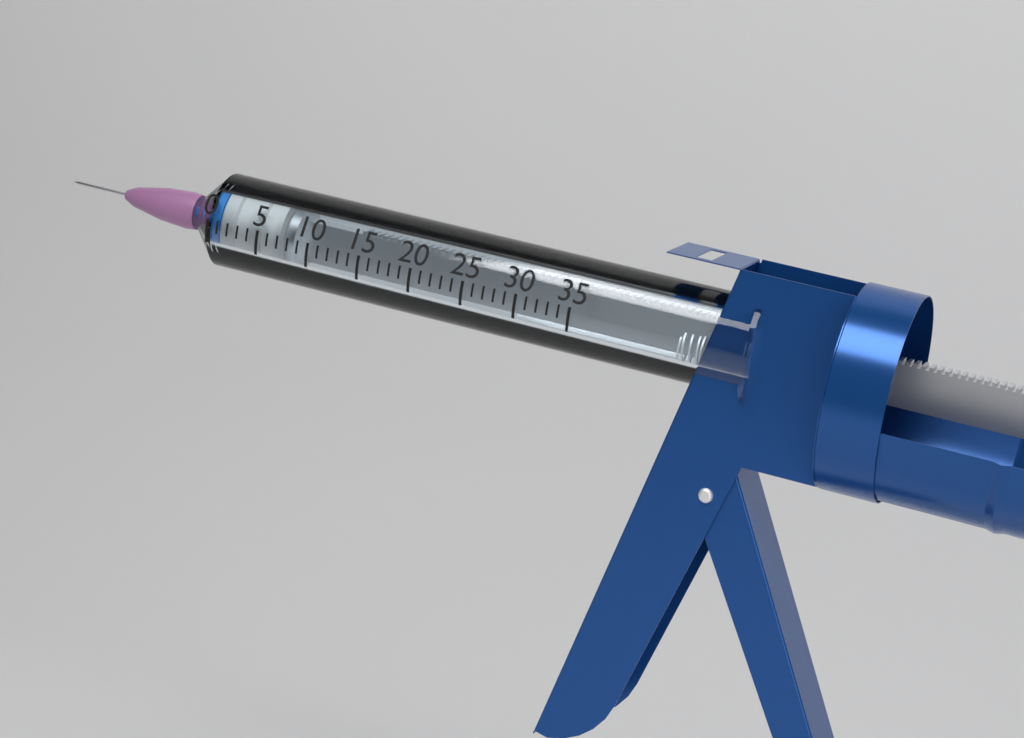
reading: 1 (no unit)
